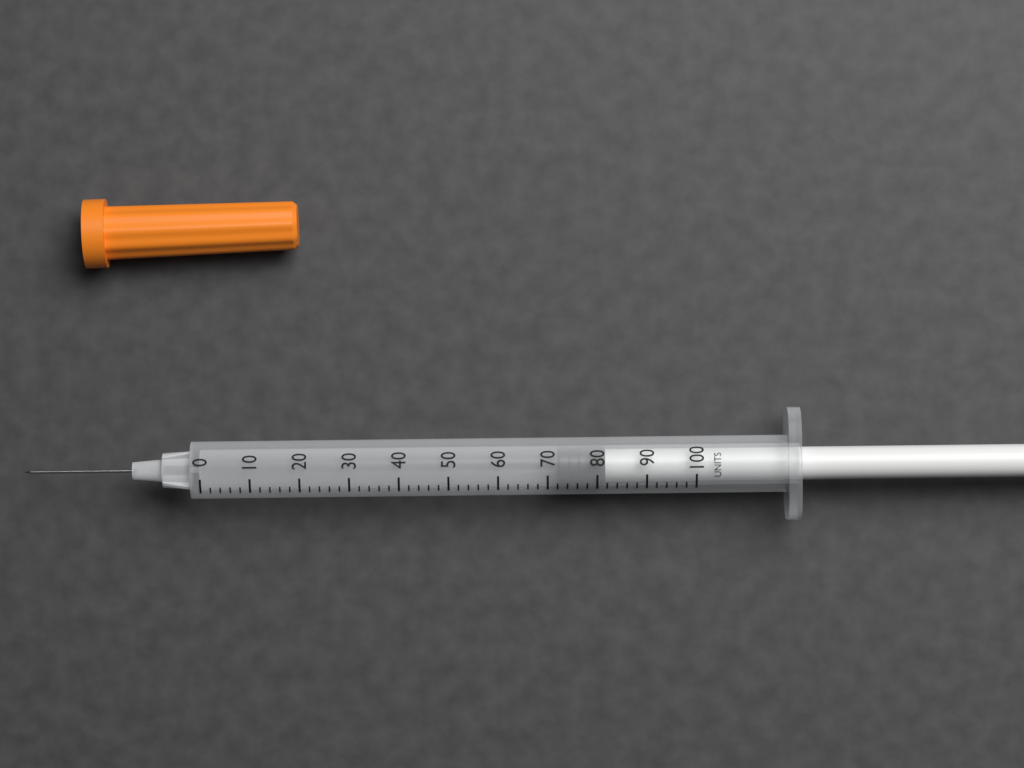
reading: 72 units
